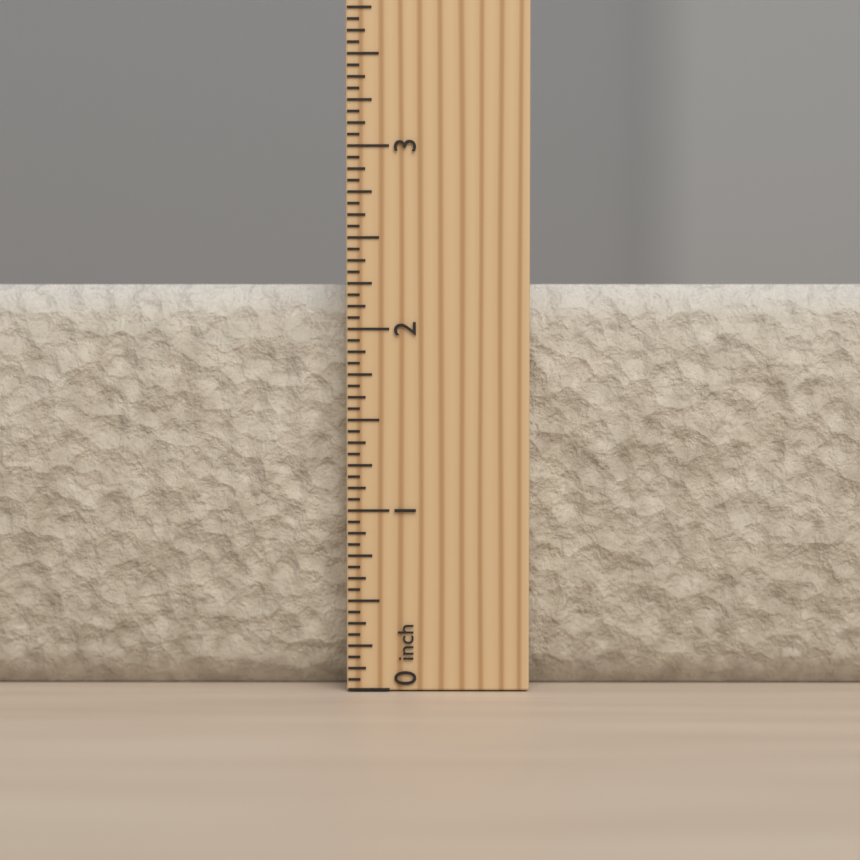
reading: 2.2500 inch
